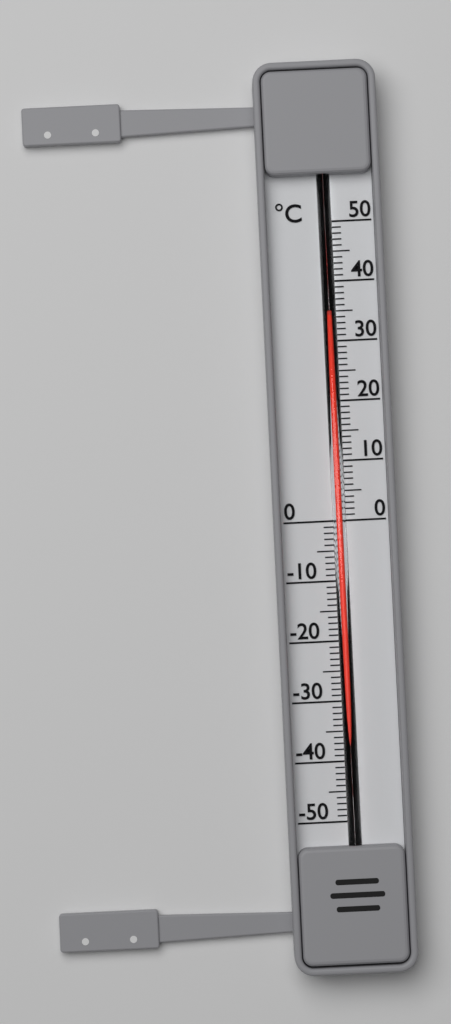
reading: 34 °C
